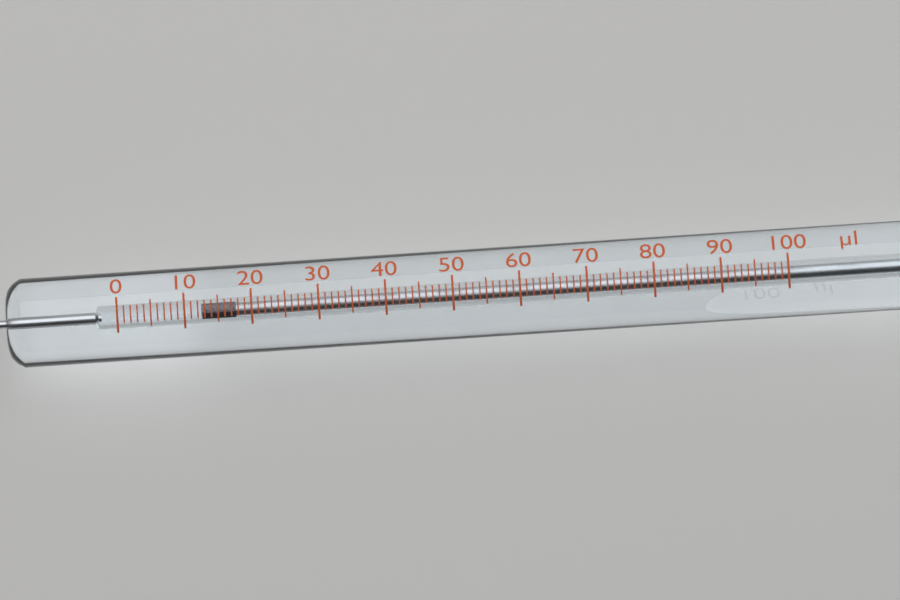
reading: 13 µl
